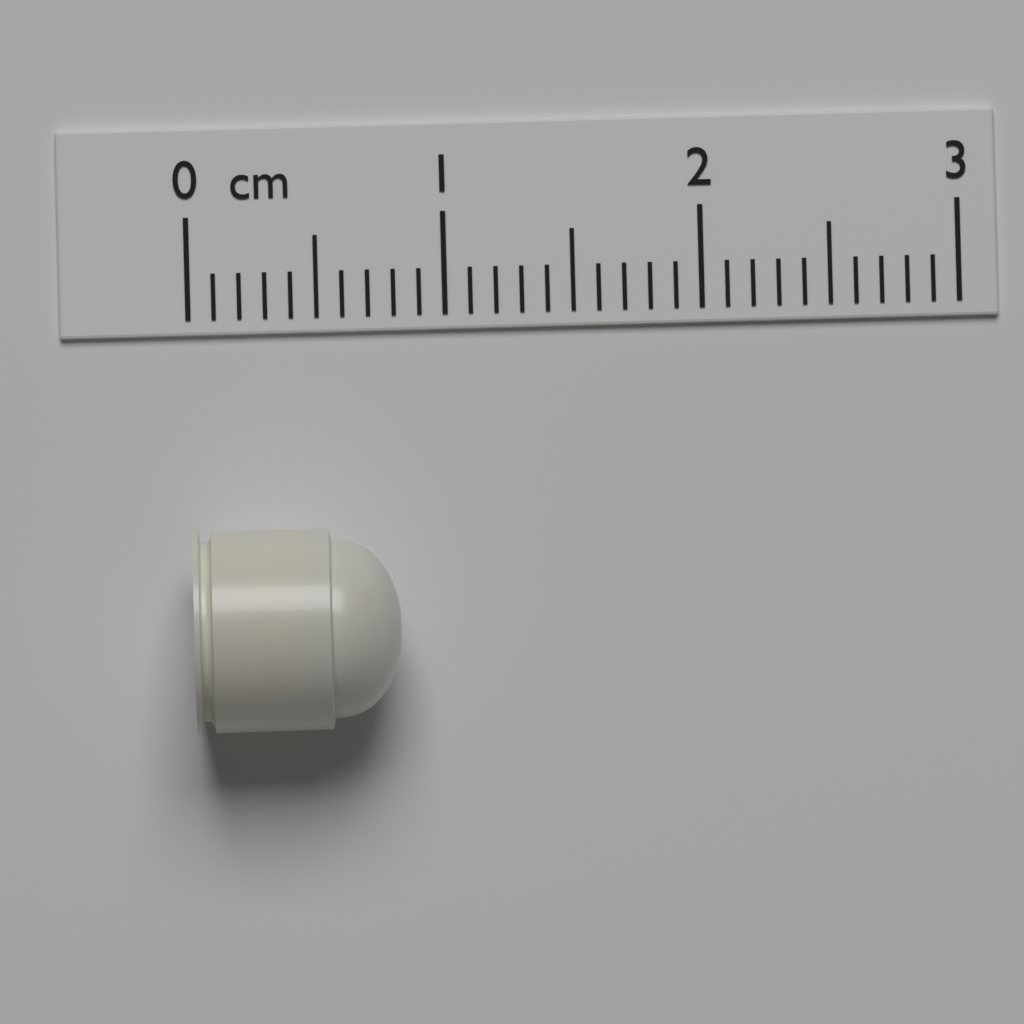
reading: 0.8 cm
